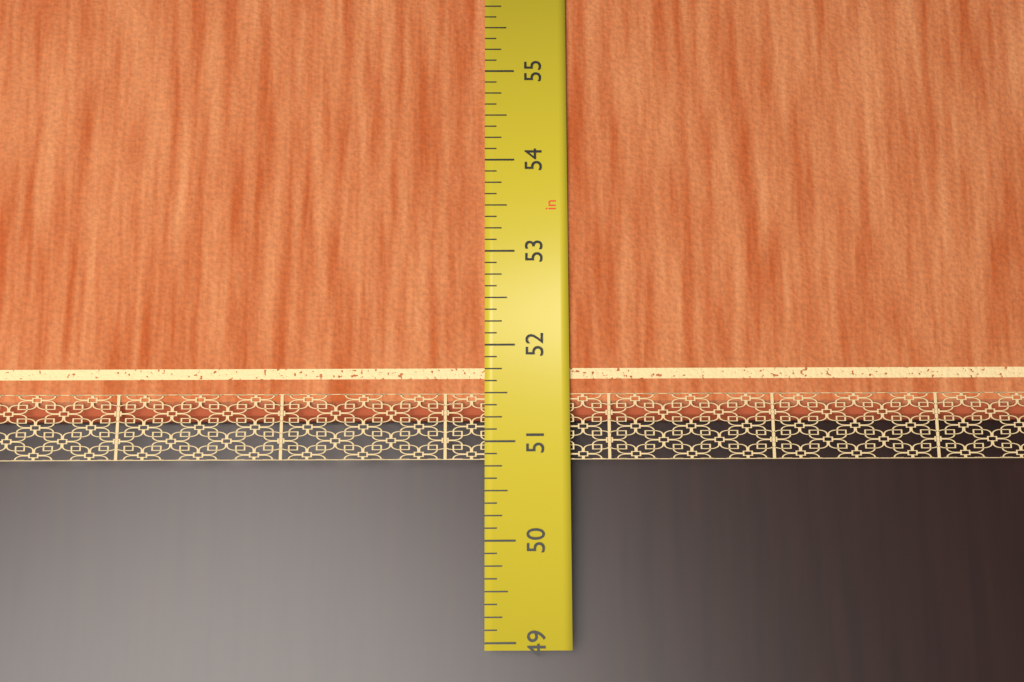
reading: 51.250 in
